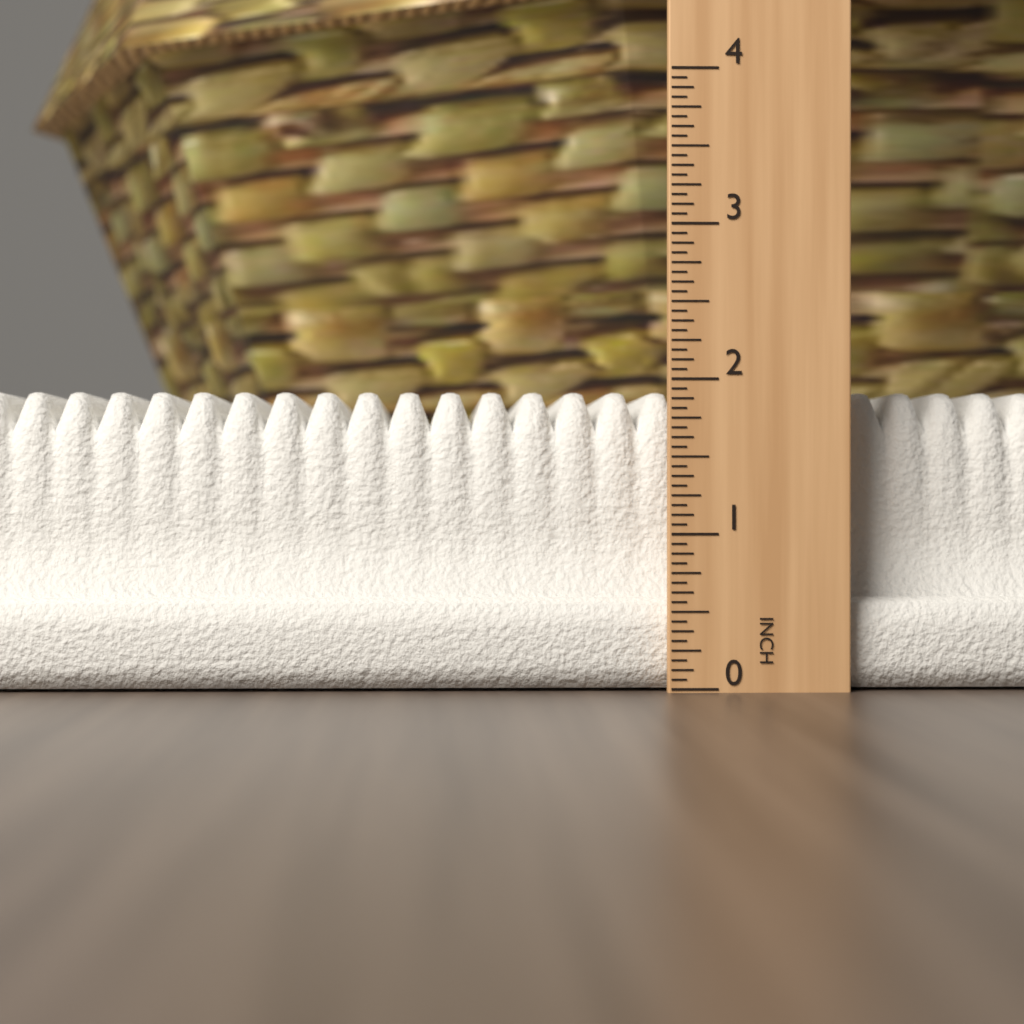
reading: 1.9375 in
